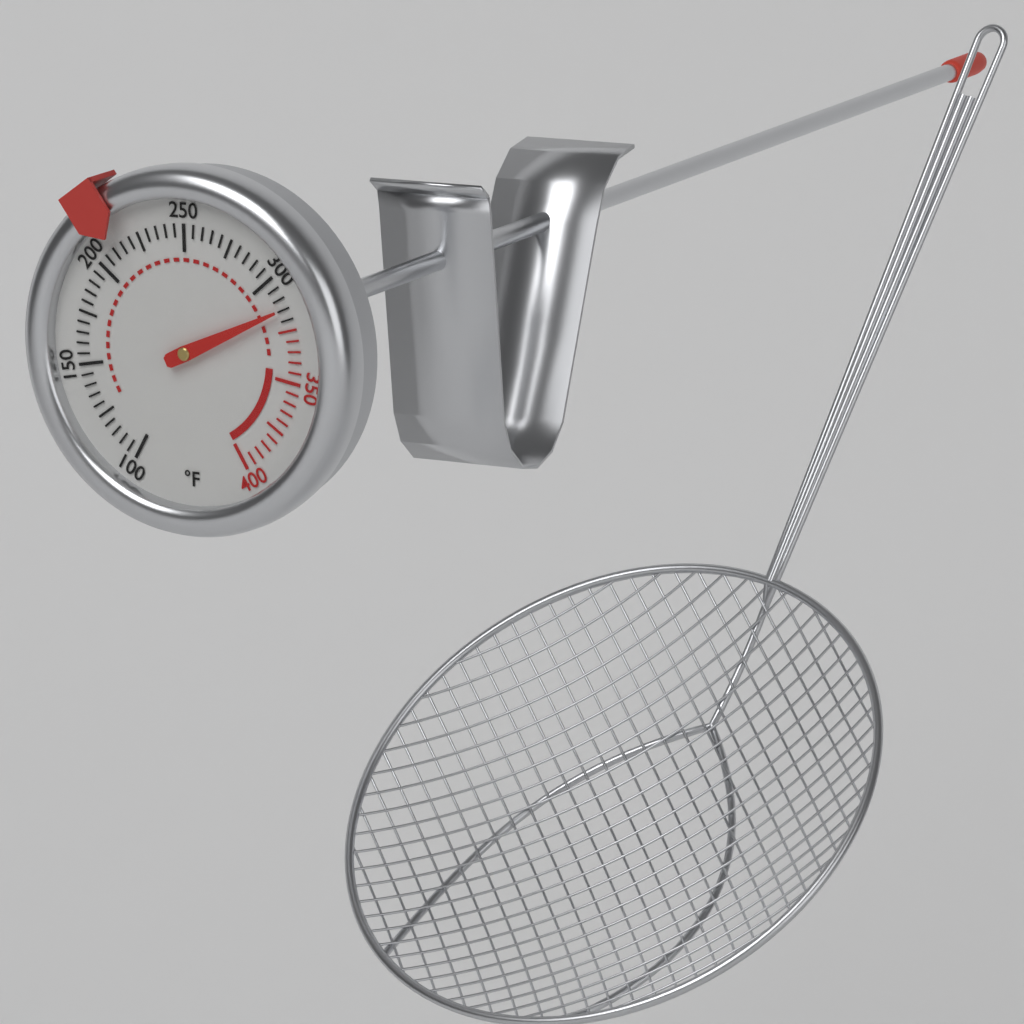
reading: 315 °F
